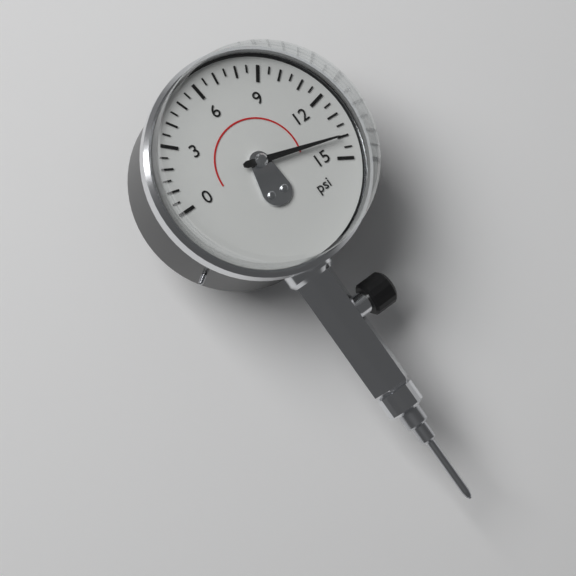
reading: 14.0 psi
